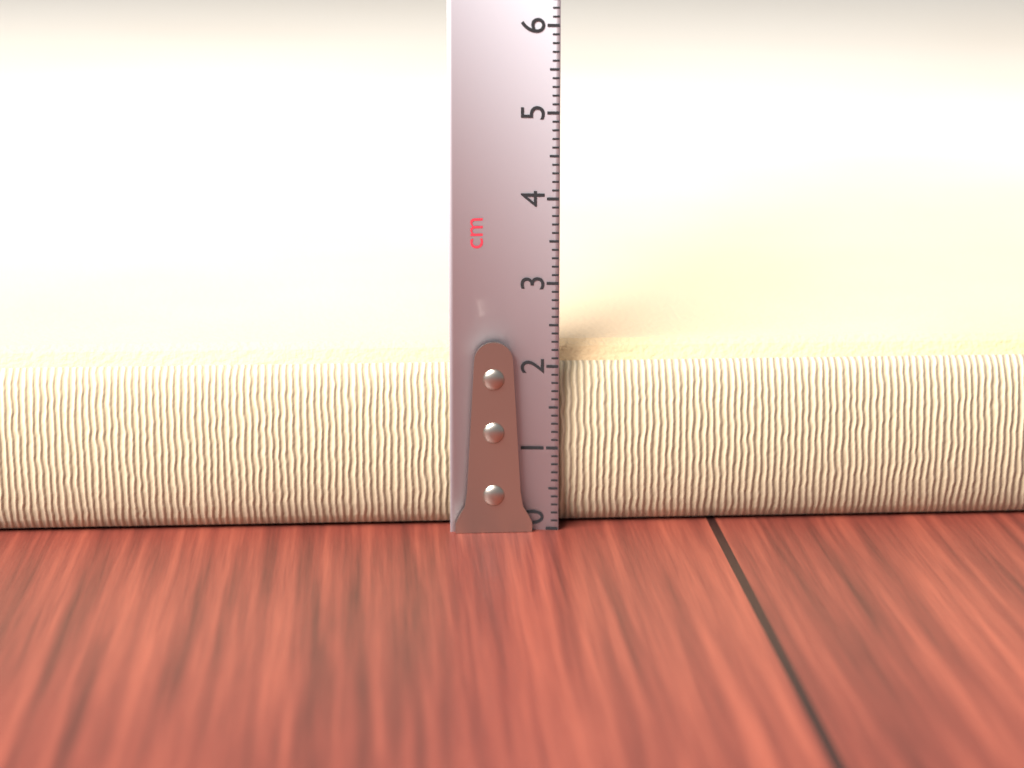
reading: 2.2 cm
